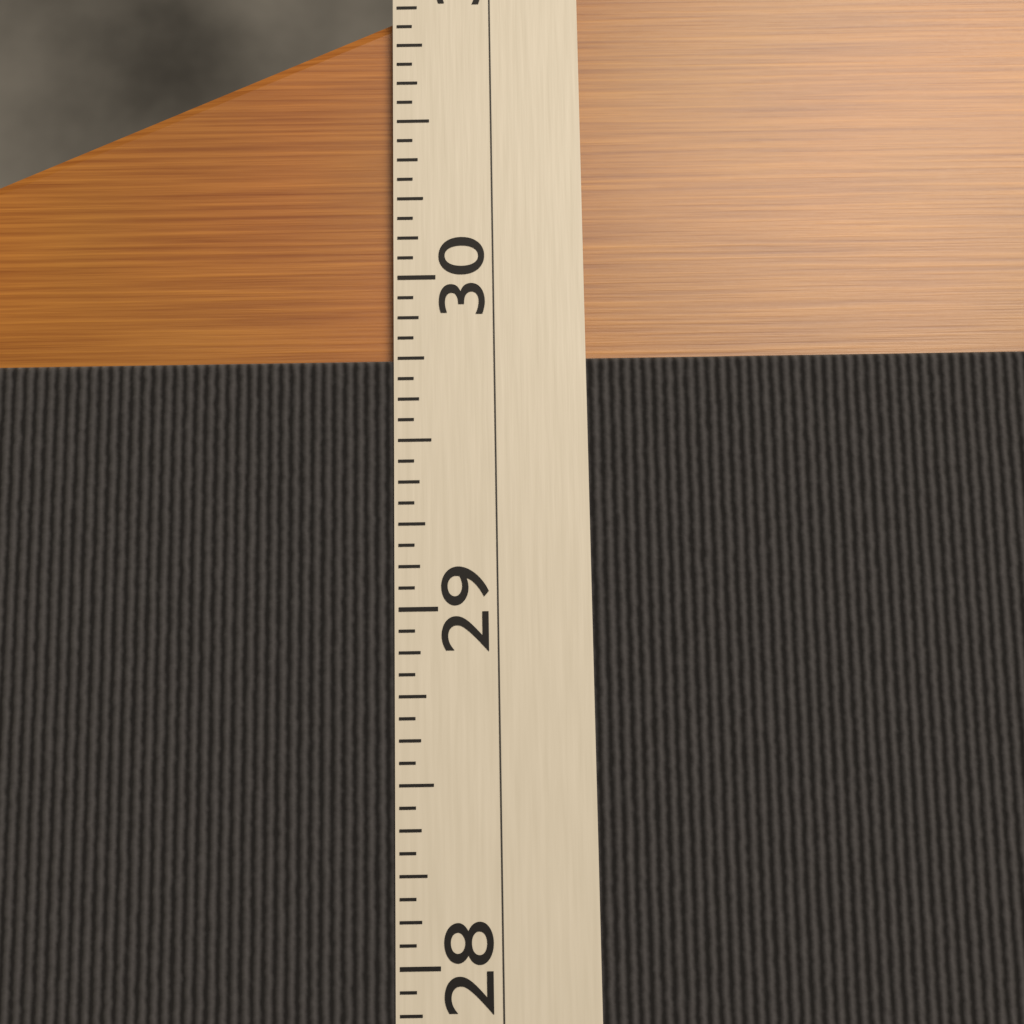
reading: 29.7500 (no unit)
